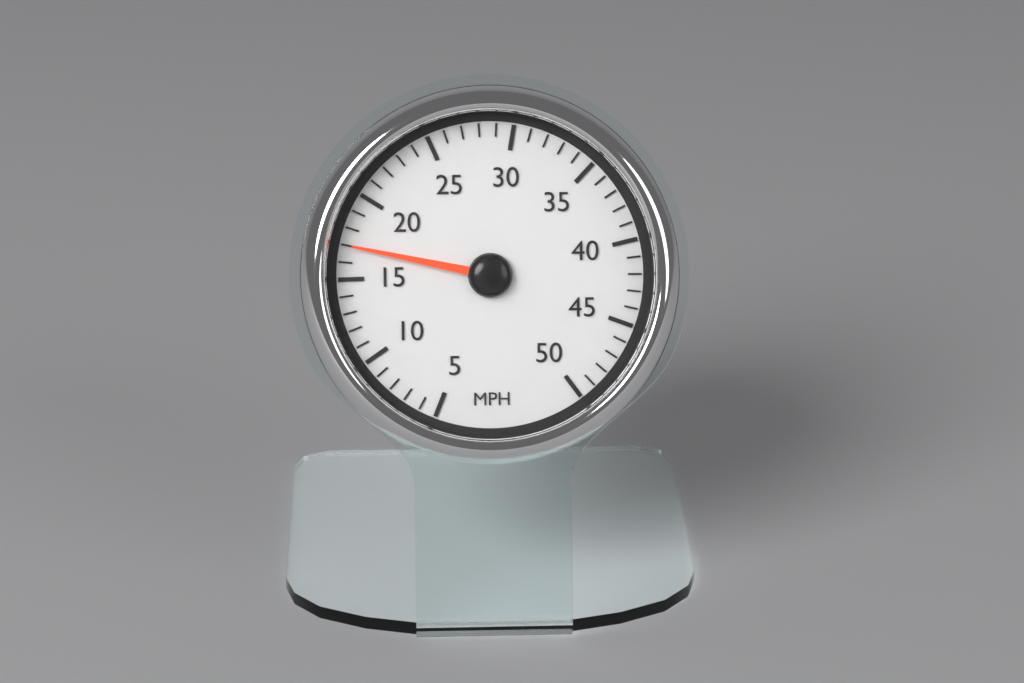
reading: 17 MPH
